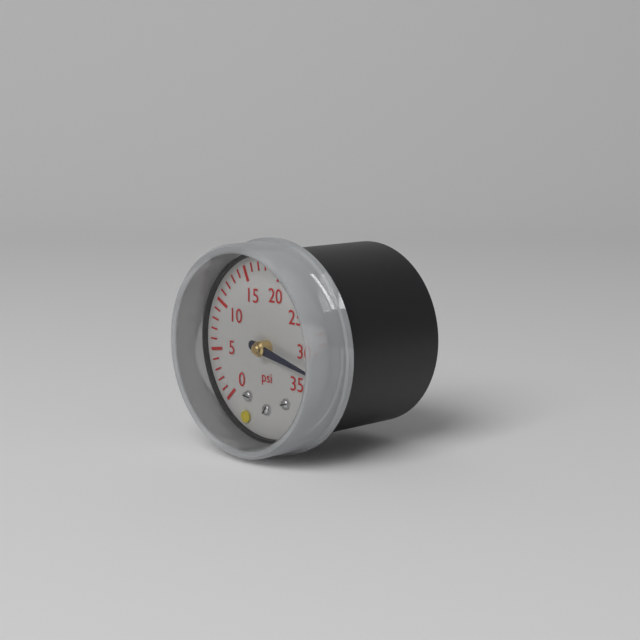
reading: 32 psi
